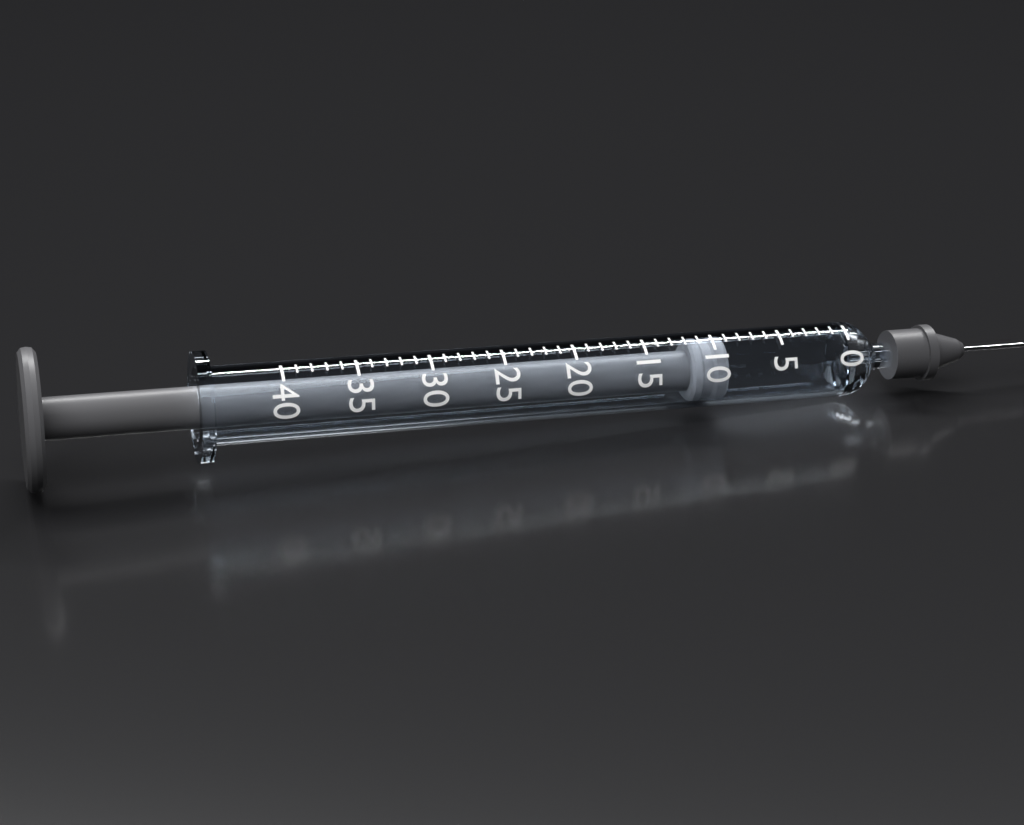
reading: 9 (no unit)
